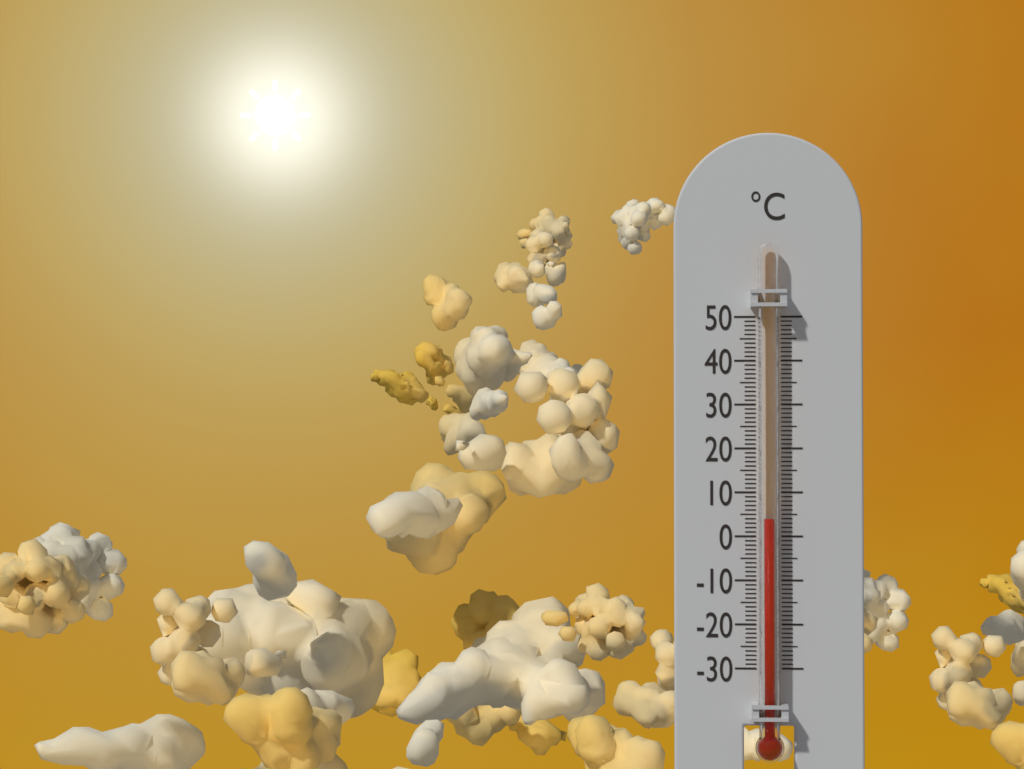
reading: 4 °C
